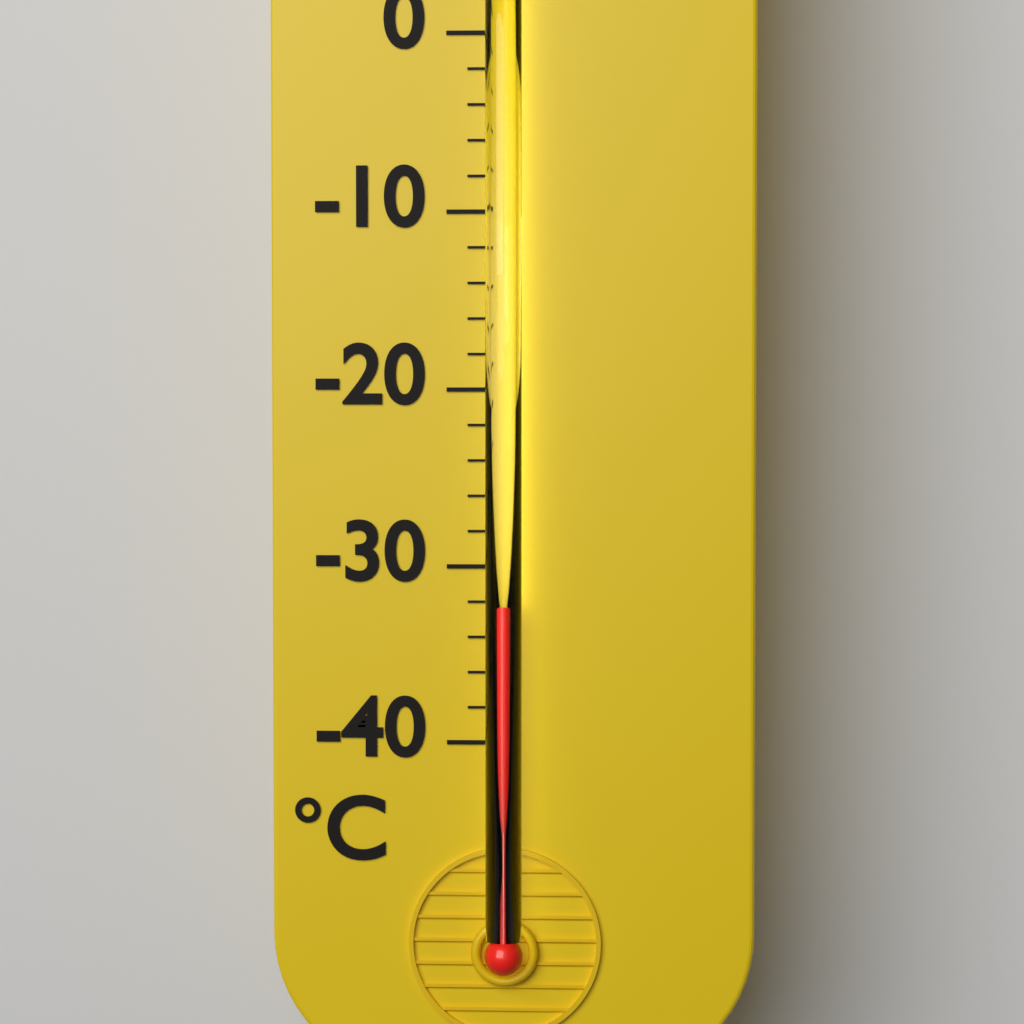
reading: -32 °C
